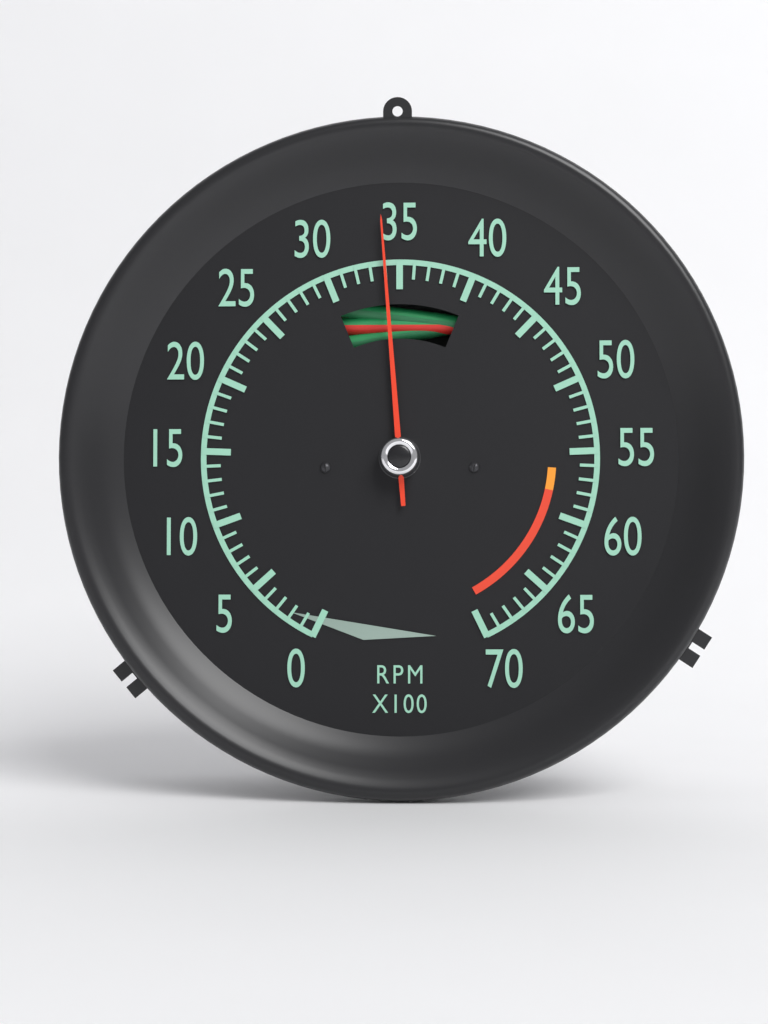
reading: 34 RPM x100
